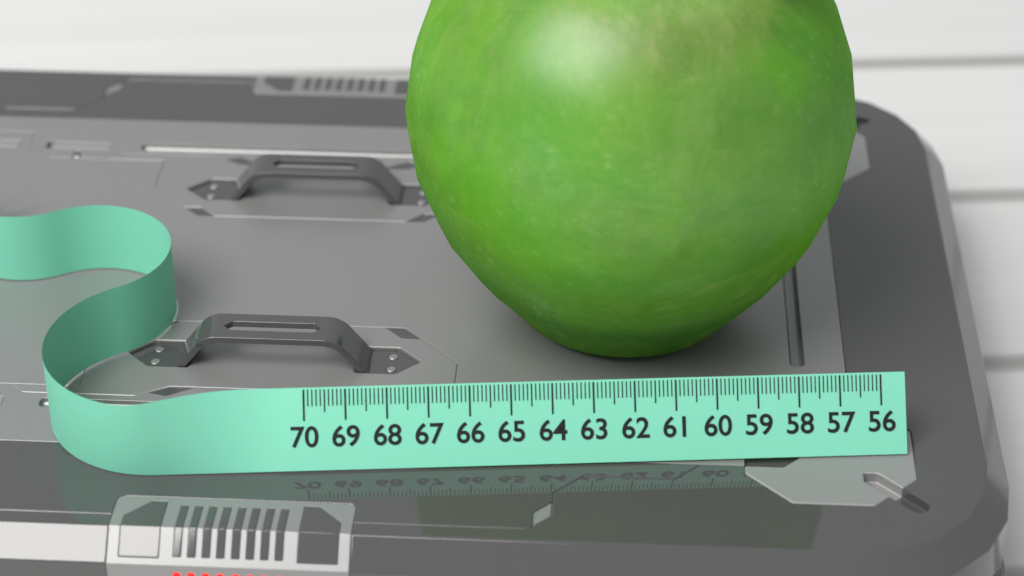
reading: 67.4 (no unit)
